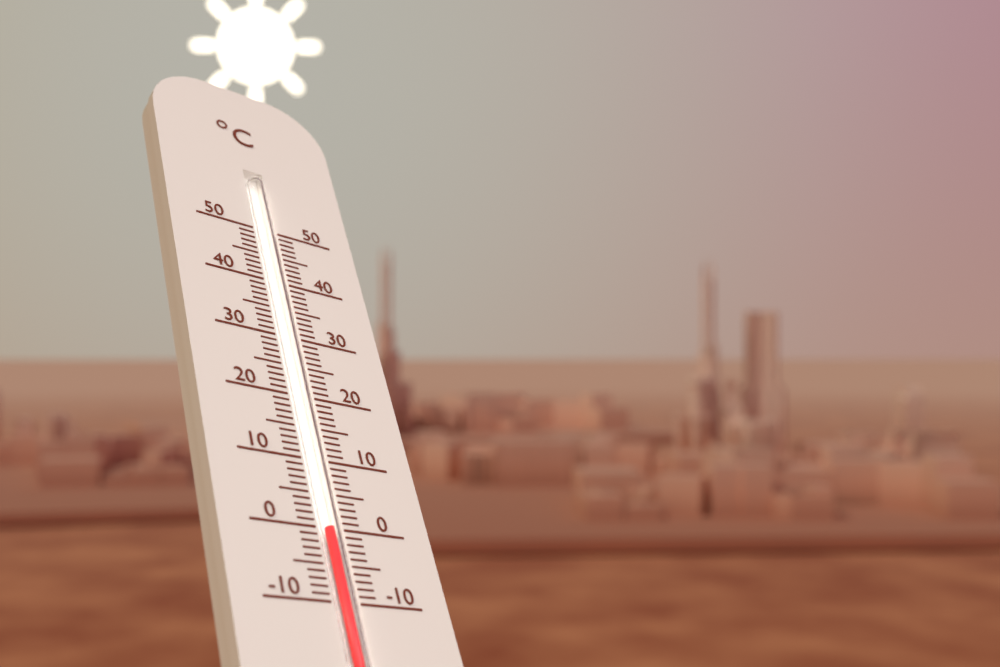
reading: 0 °C
